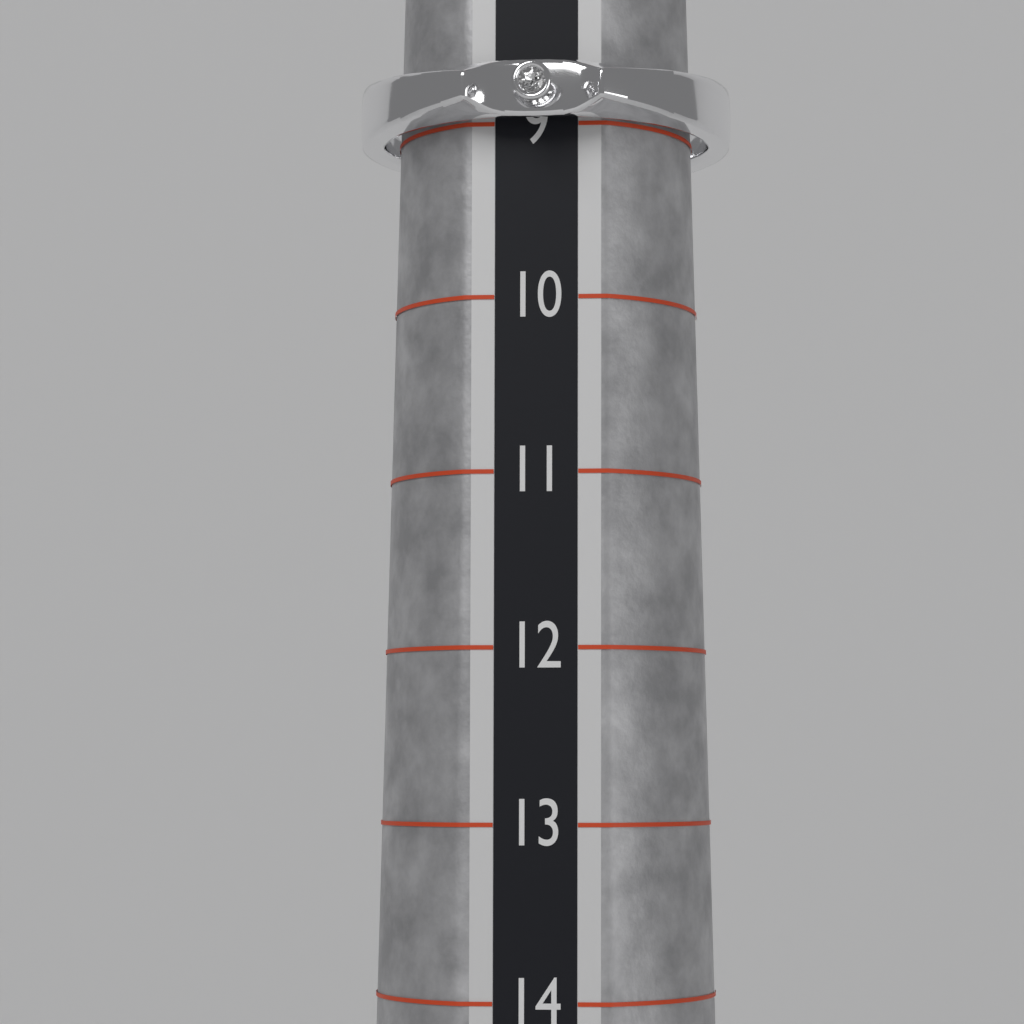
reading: 9 (no unit)
